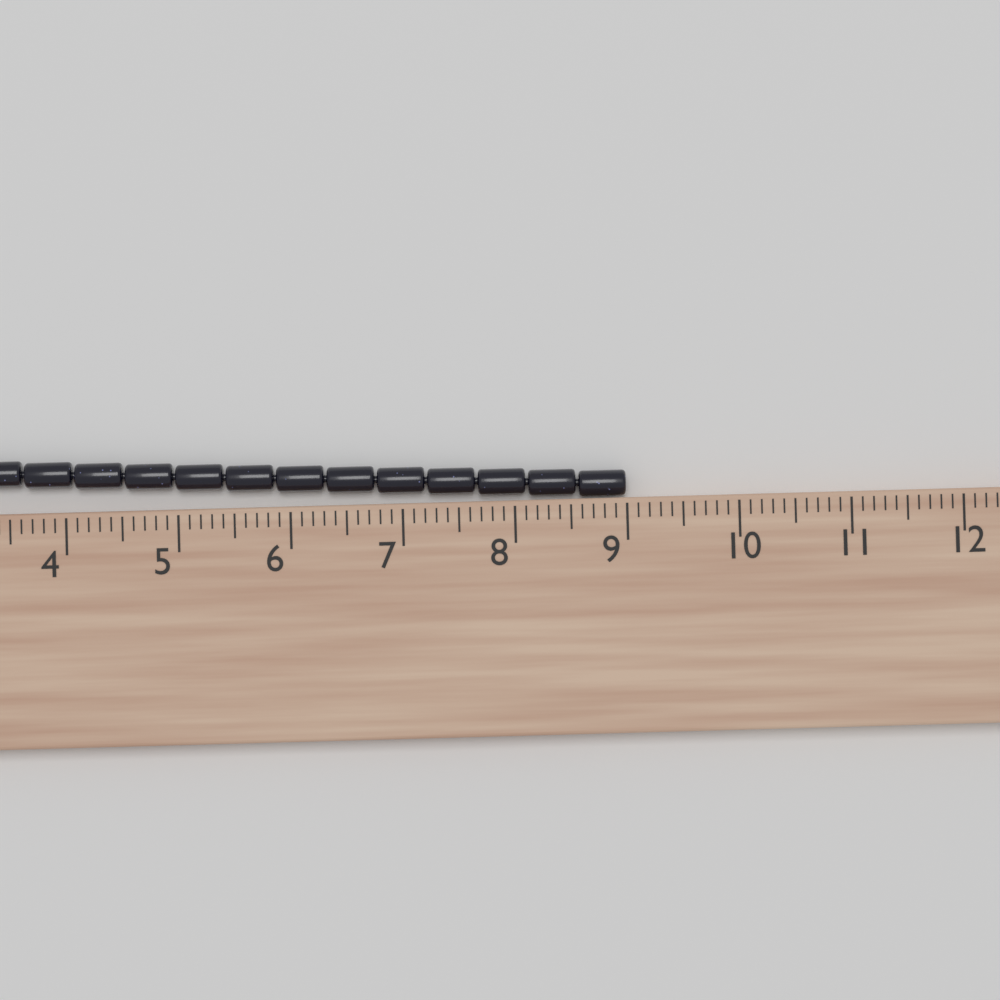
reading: 9.0 cm
